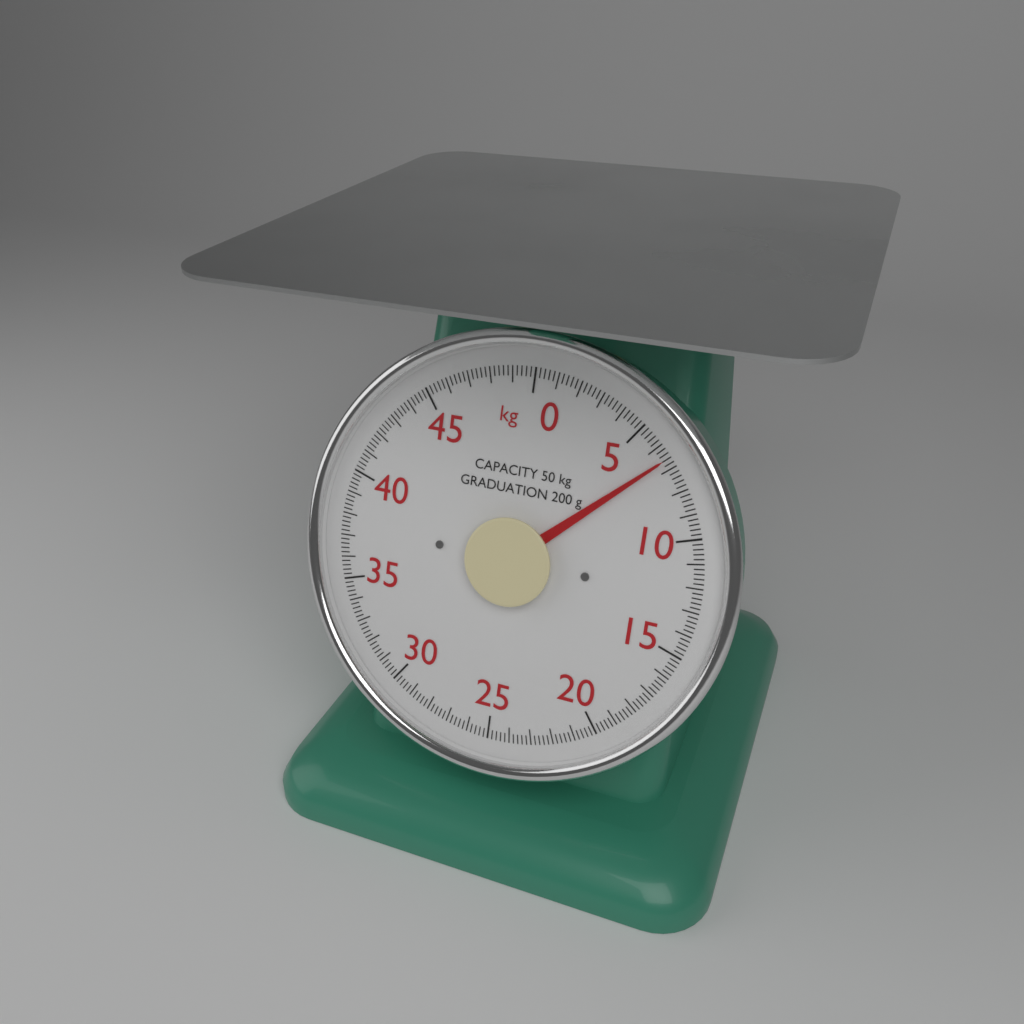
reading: 6.6 kg
